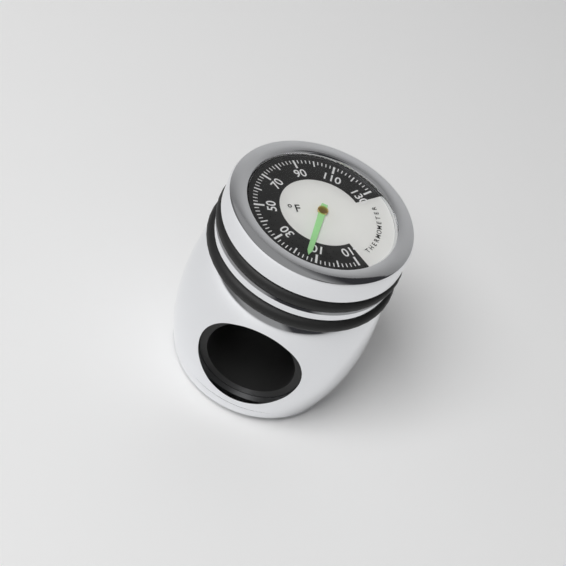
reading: 14 °F
